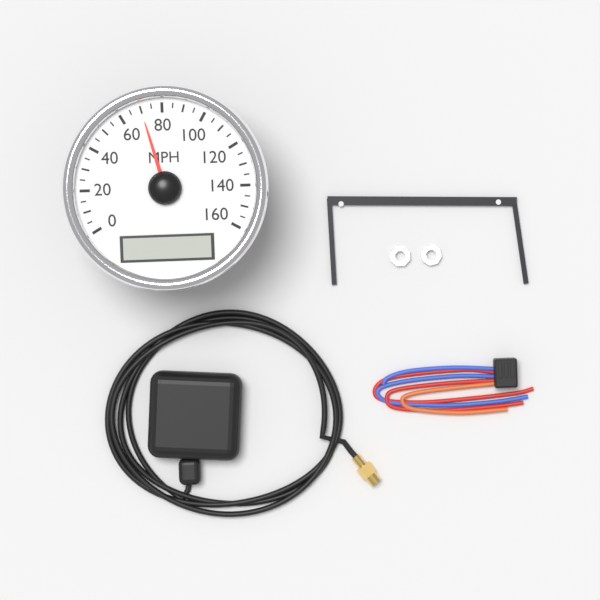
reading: 70 MPH
